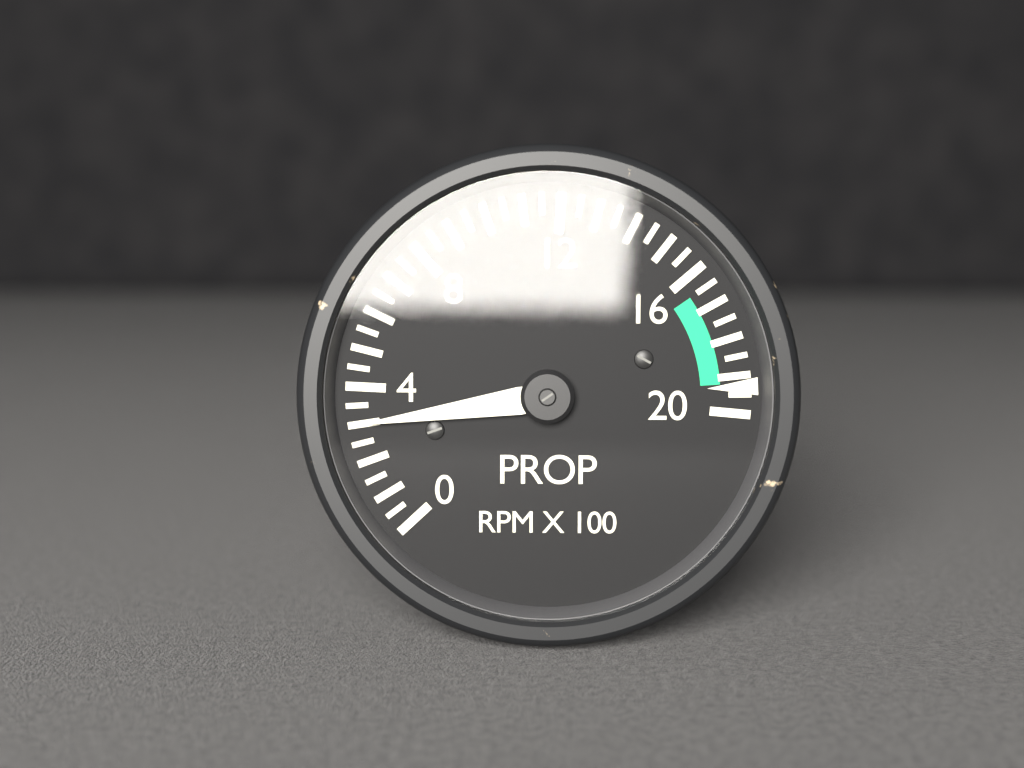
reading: 3.0 RPM X 100
